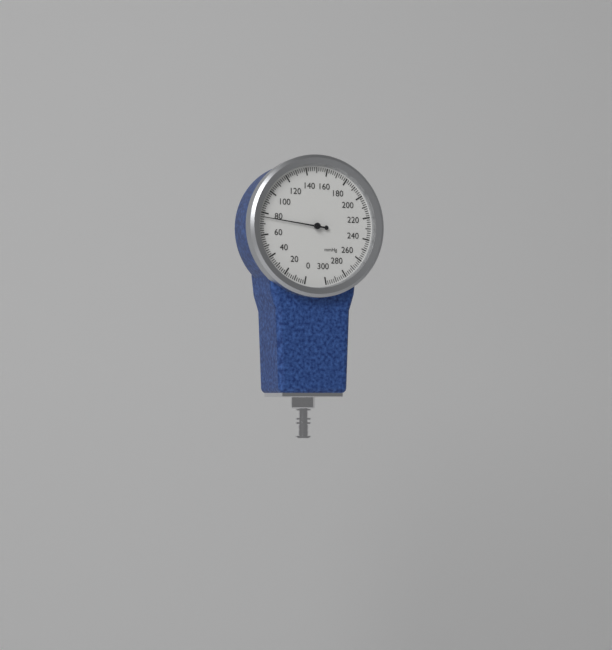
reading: 76 mmHg
